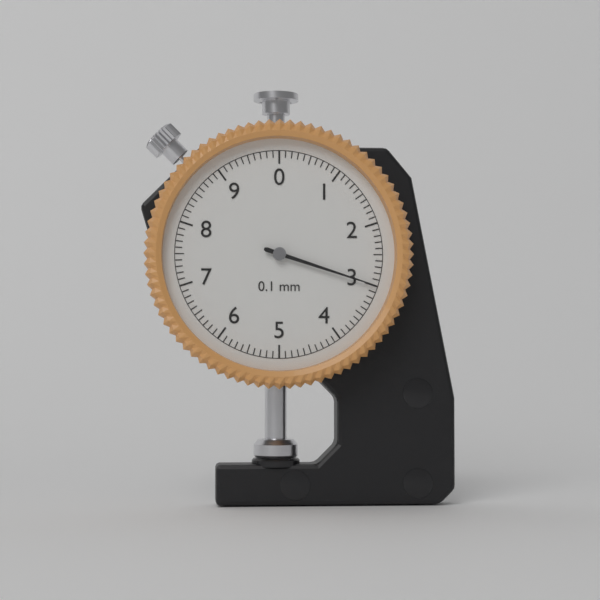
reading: 3.0 mm
